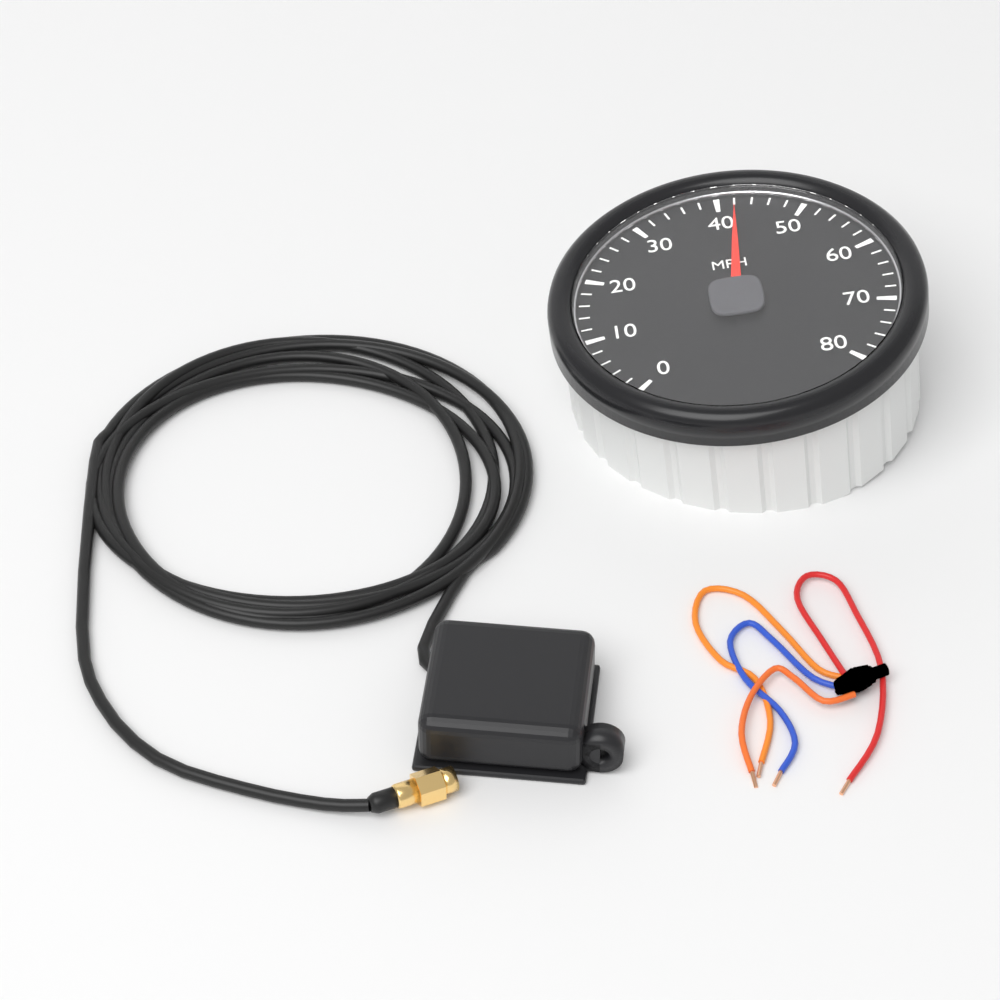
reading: 42 MPH
